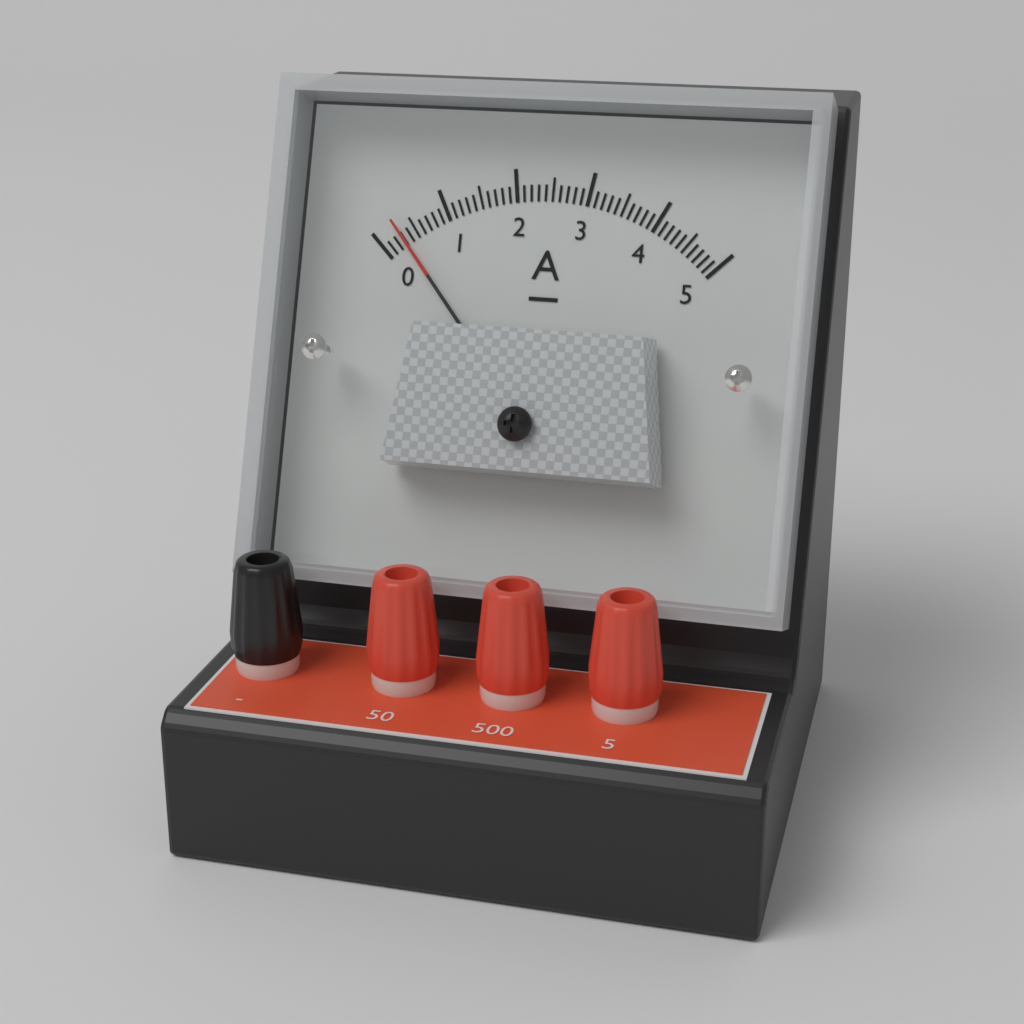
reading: 0.3 A
